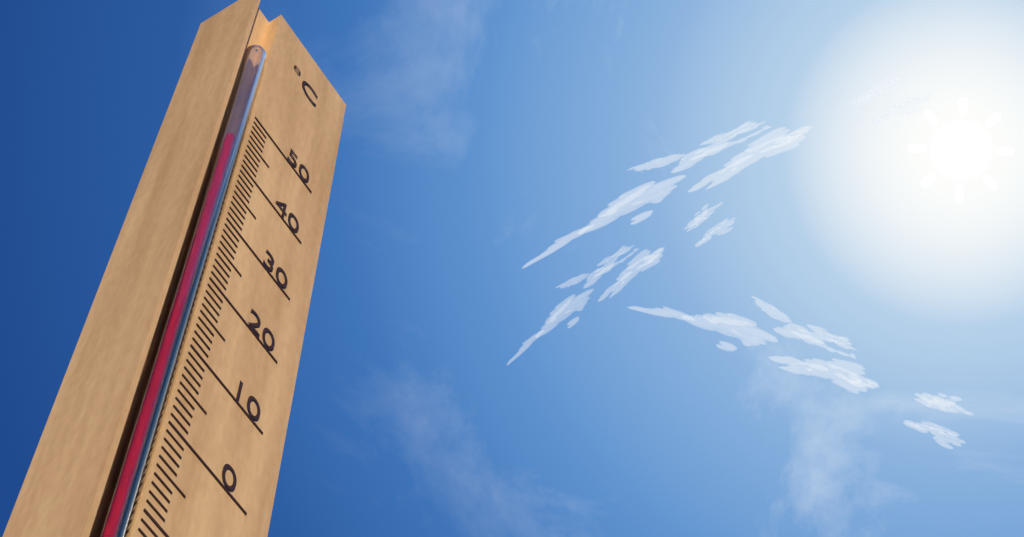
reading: 42 °C
